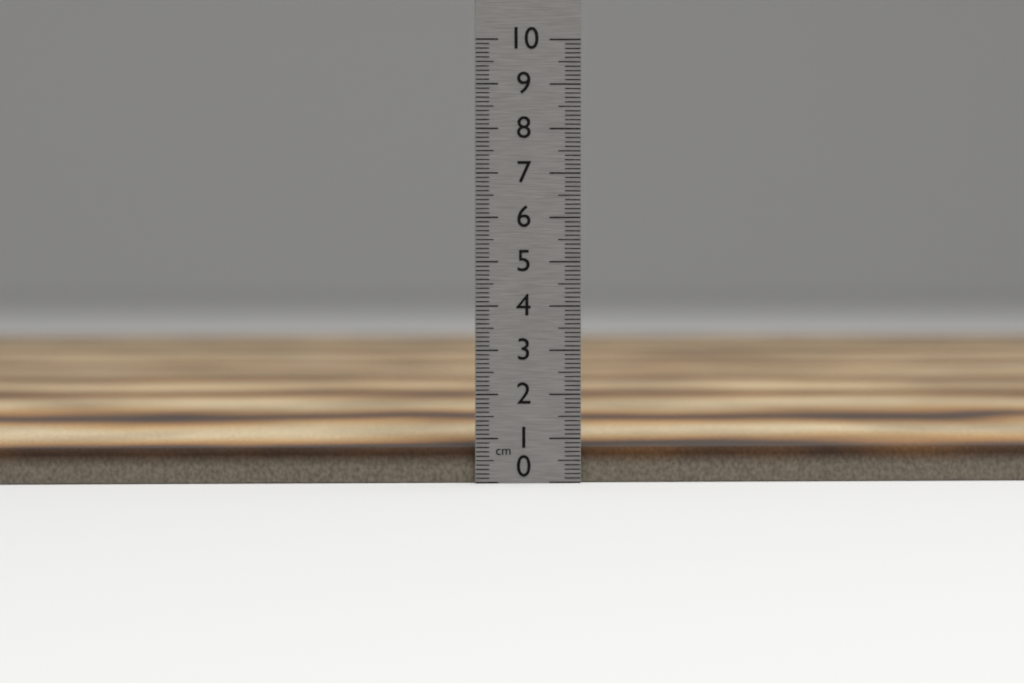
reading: 0.8 cm
